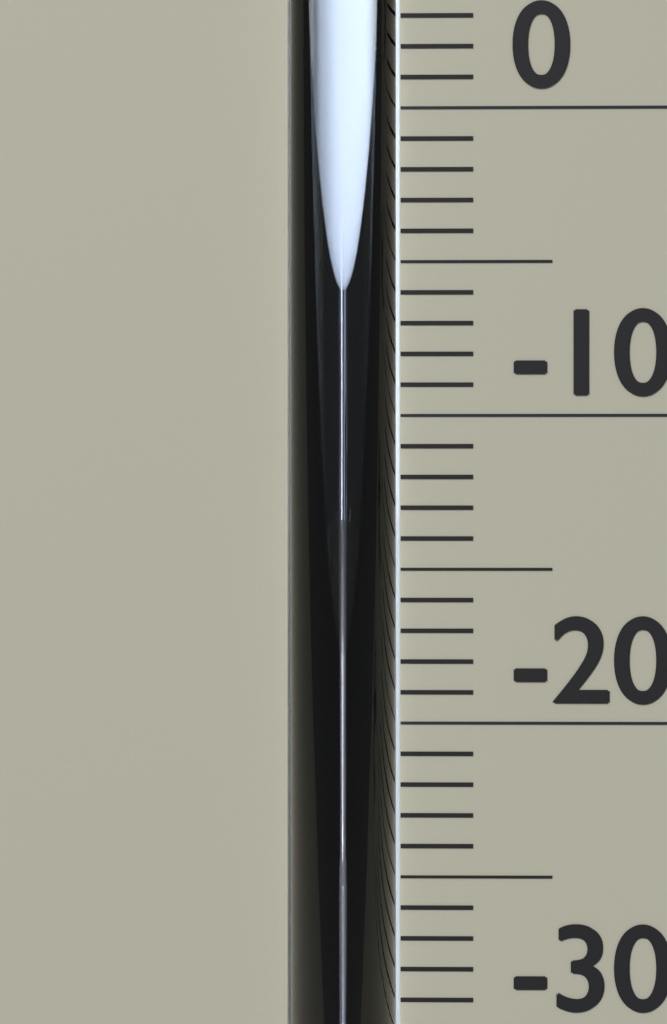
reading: -13 °C
